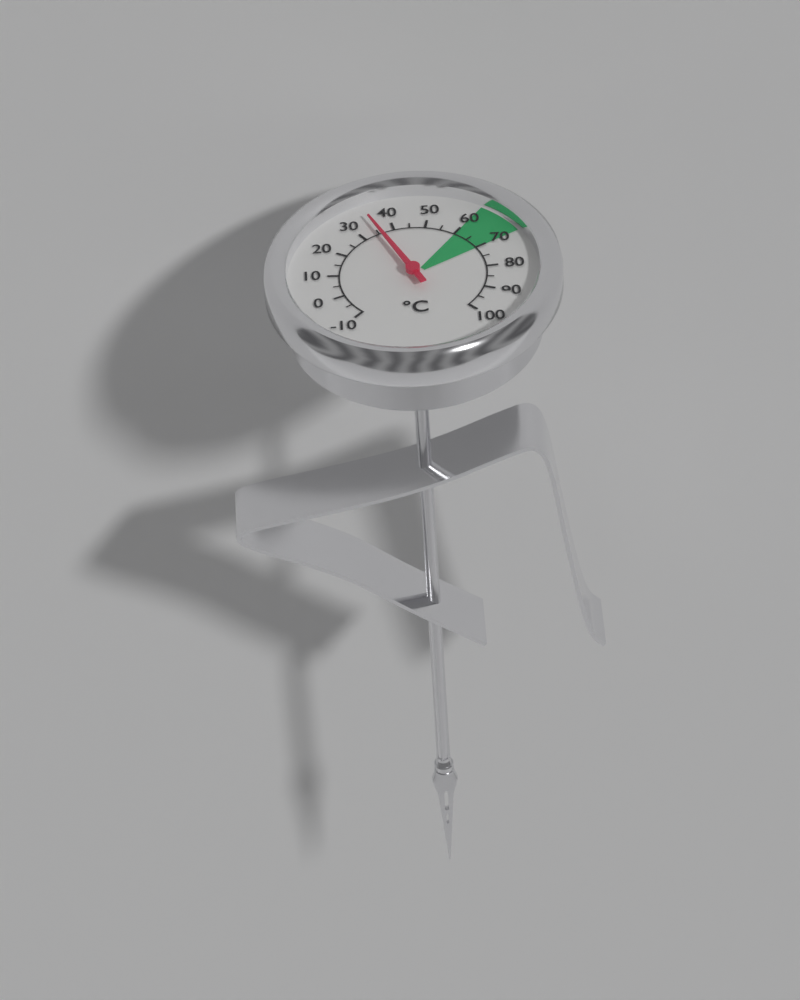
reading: 35 °C
